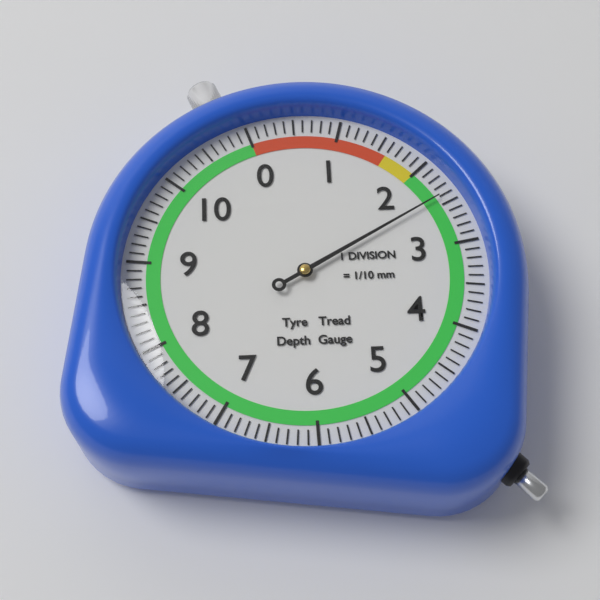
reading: 2.4 mm
